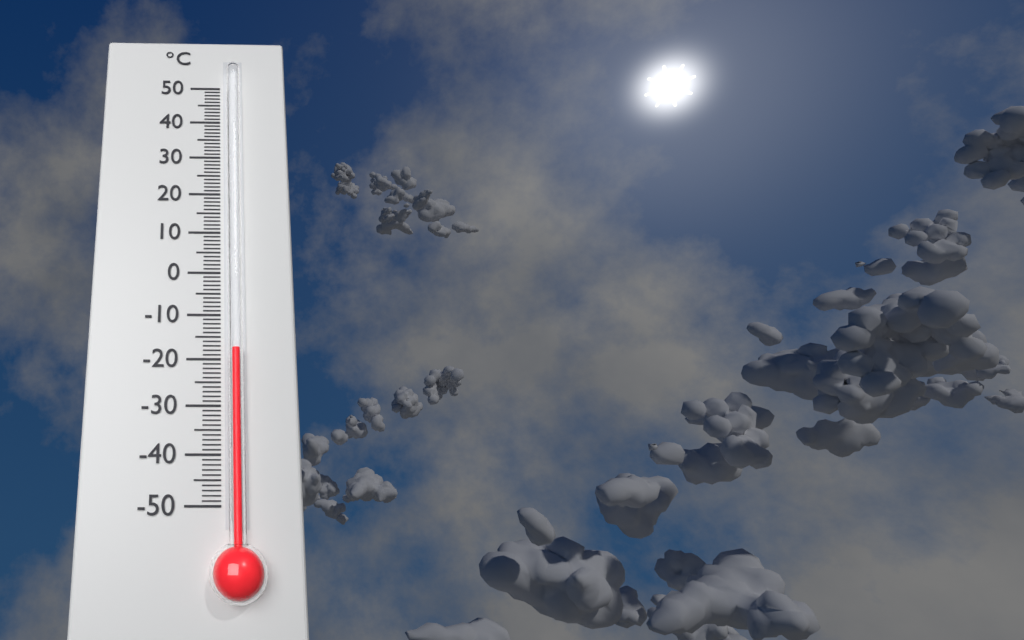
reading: -18 °C
